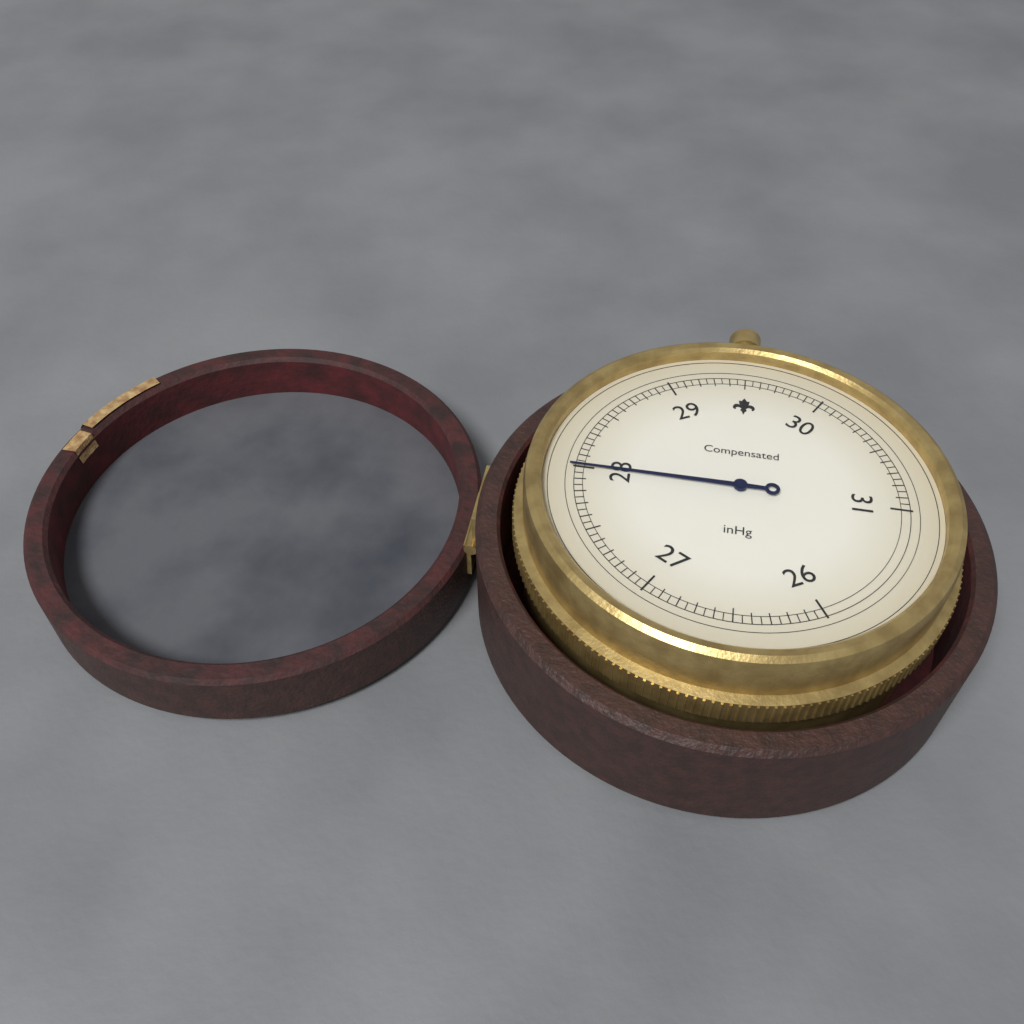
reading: 28.00 inHg
